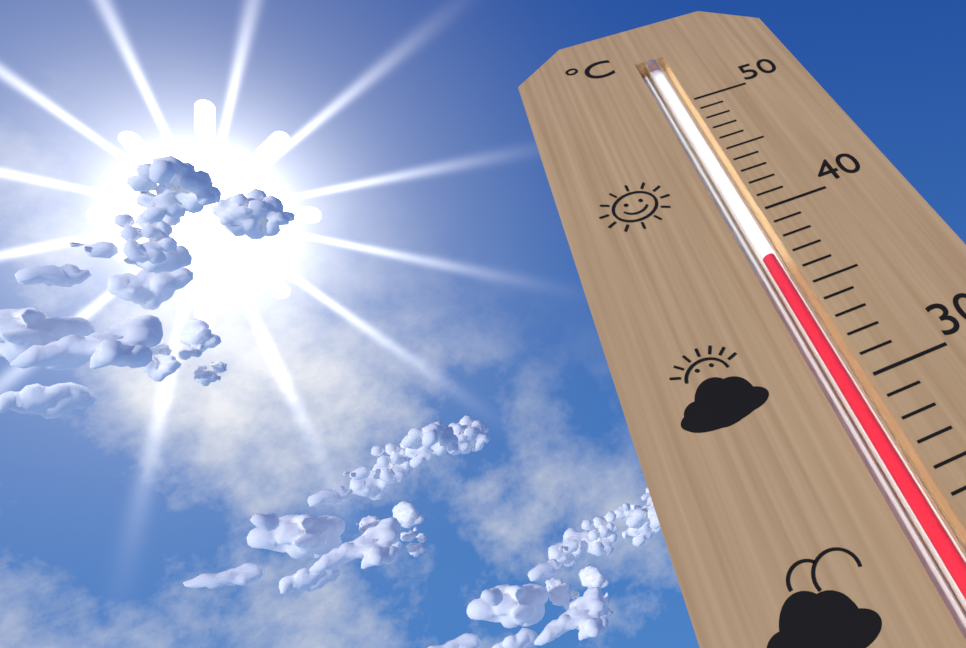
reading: 37 °C
